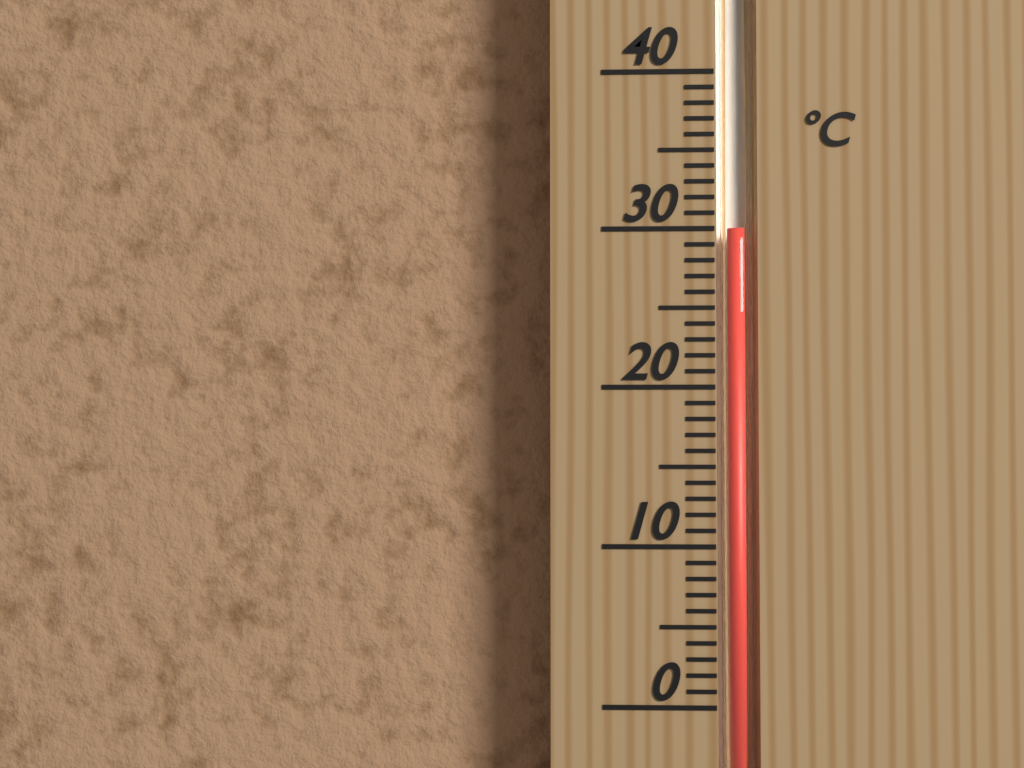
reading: 30 °C
